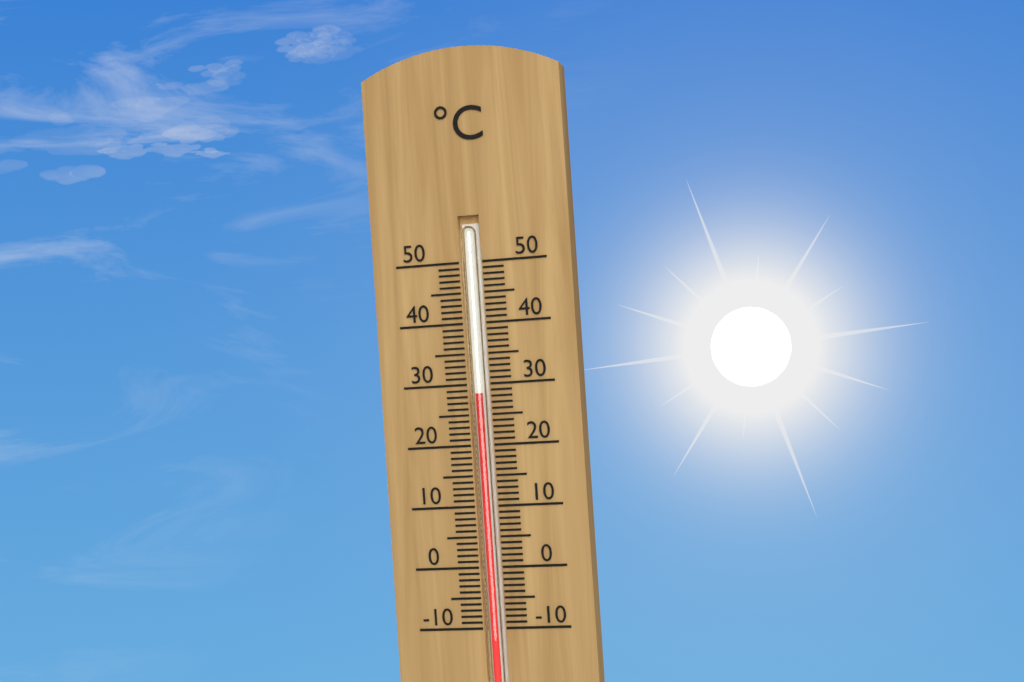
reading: 28.5 °C
